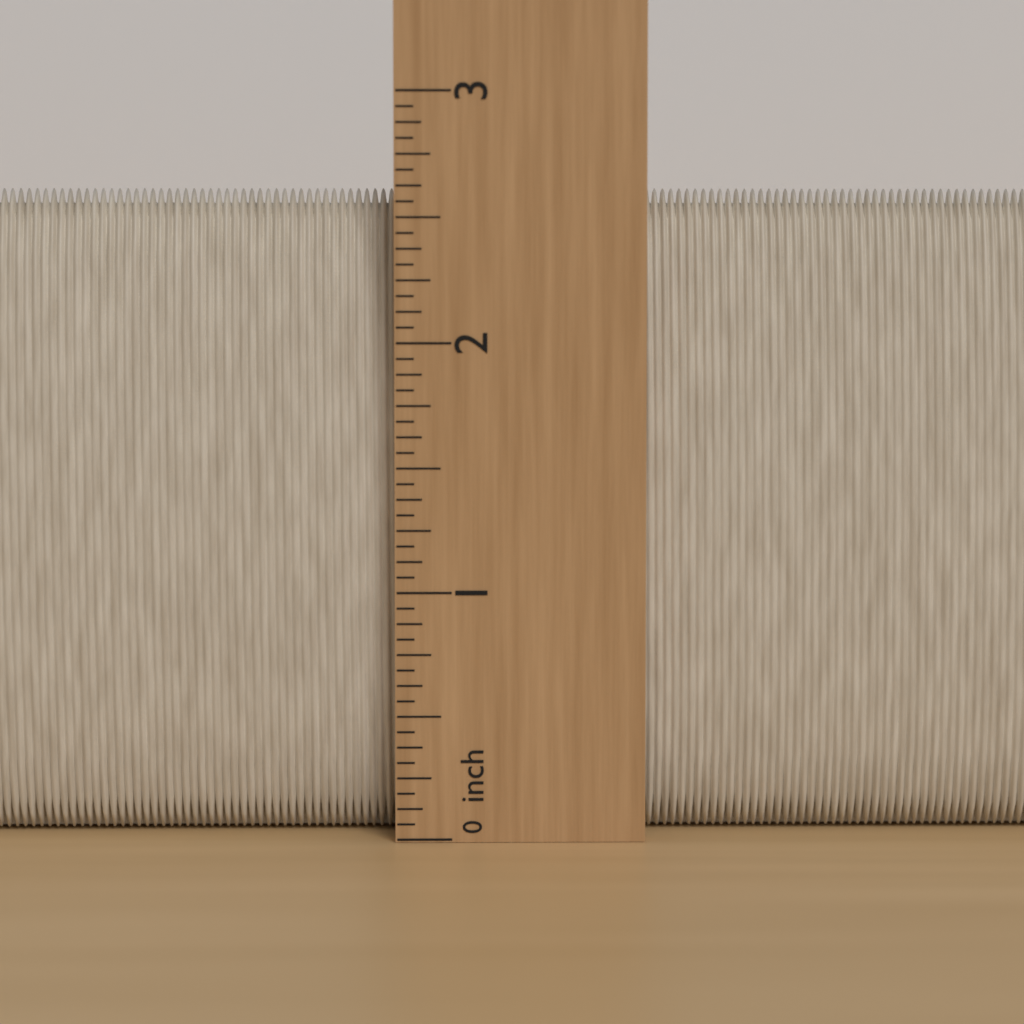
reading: 2.6250 inch
